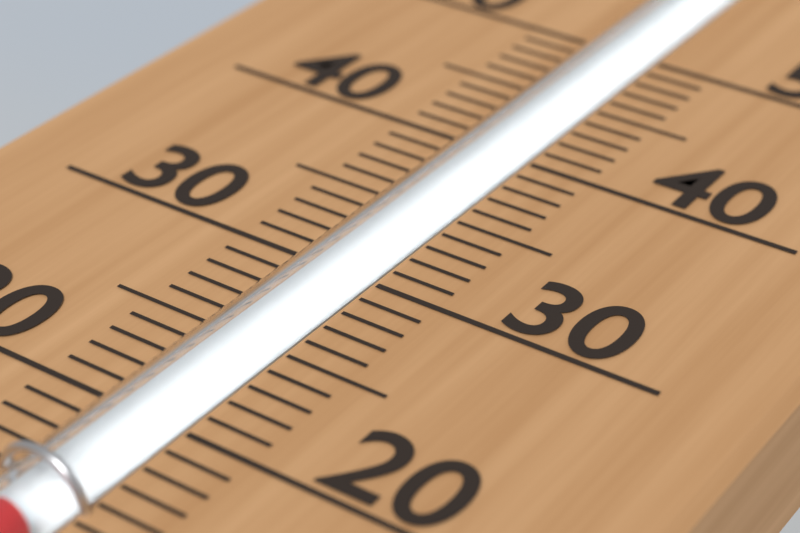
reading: 14 (no unit)
